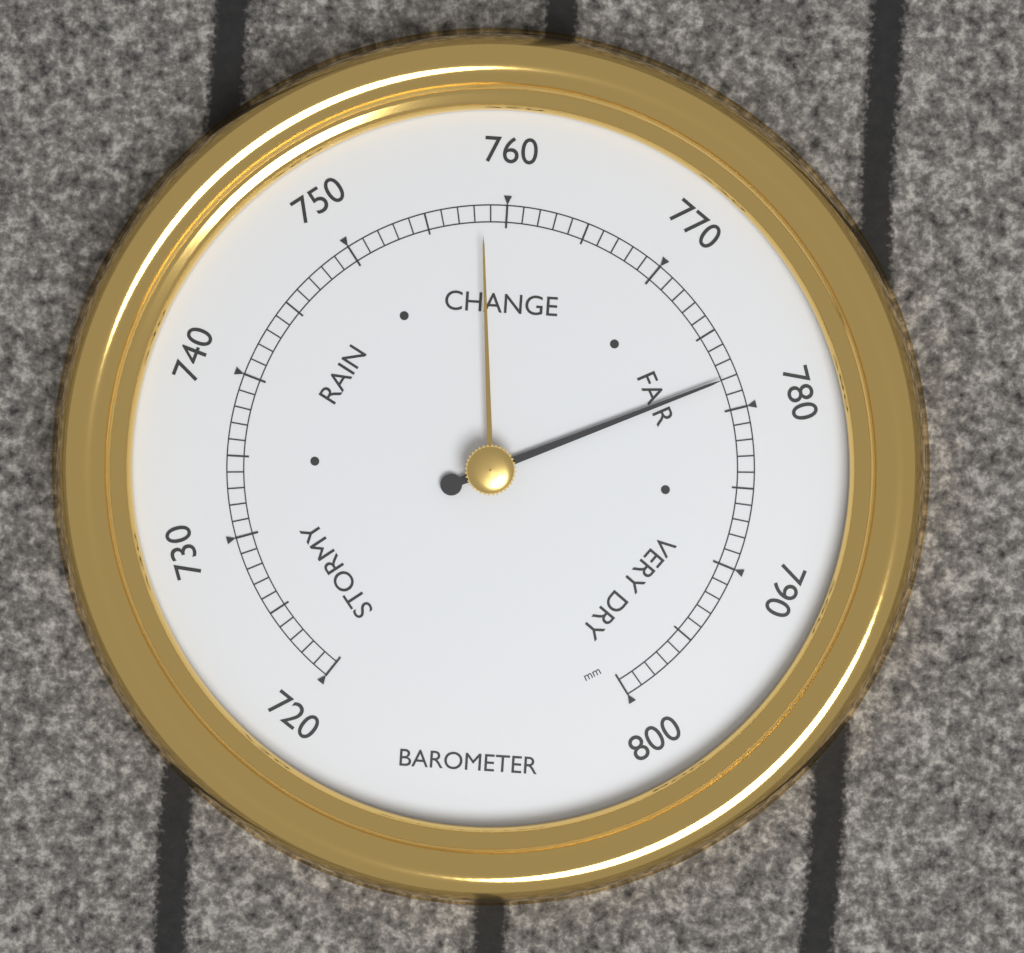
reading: 778 mm
